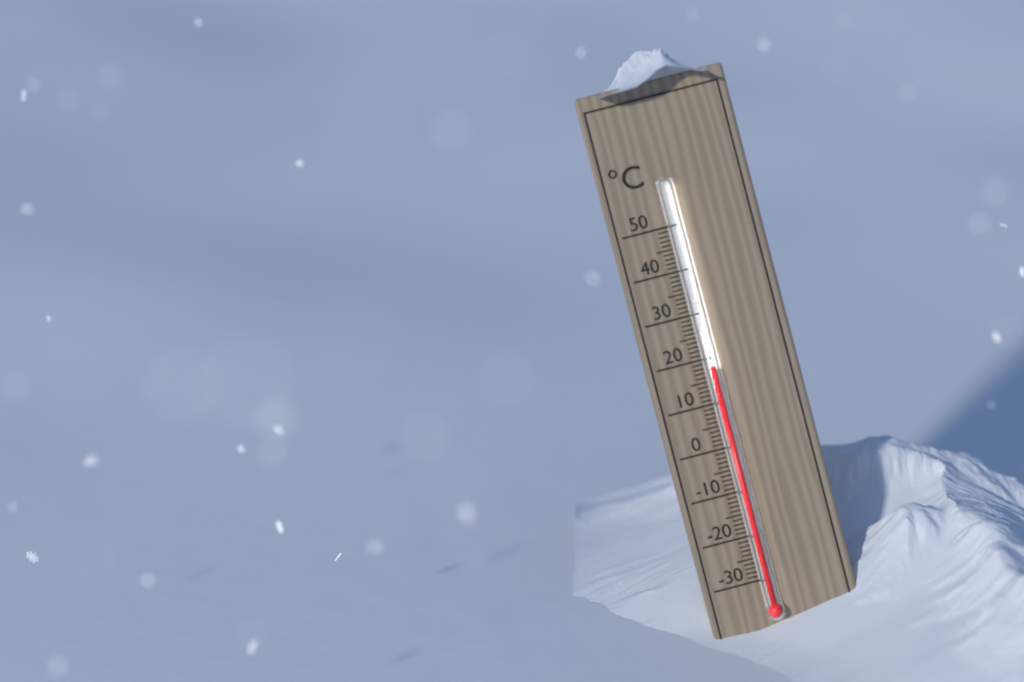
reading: 18 °C
